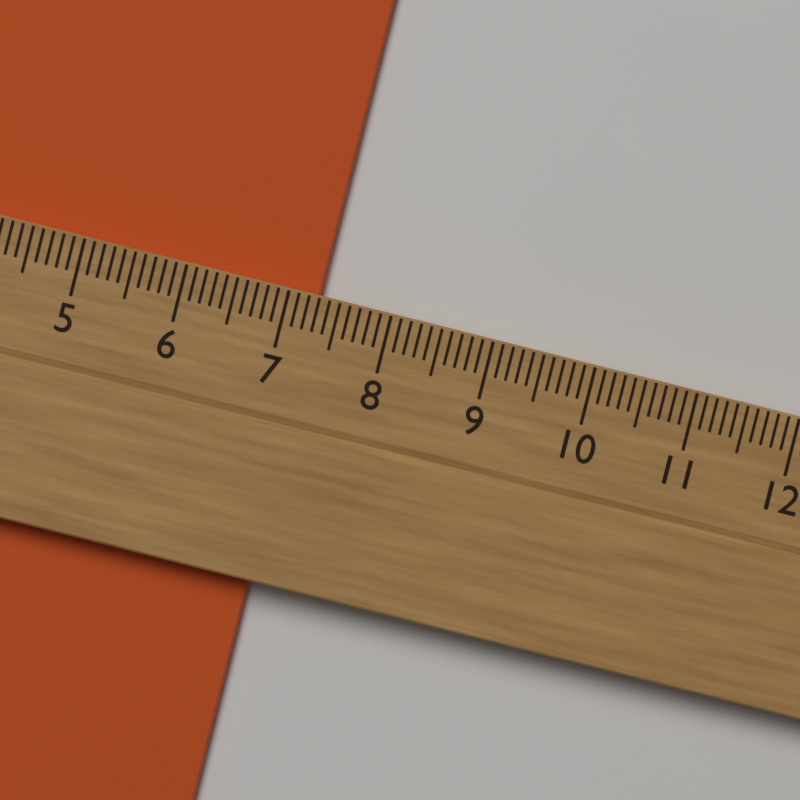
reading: 7.3 cm
